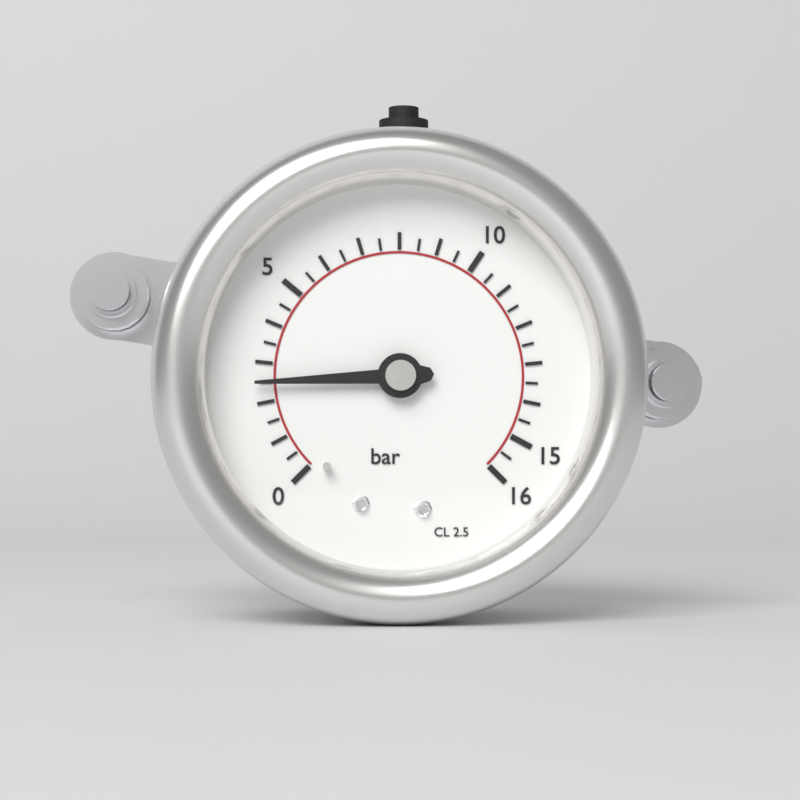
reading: 2.5 bar
